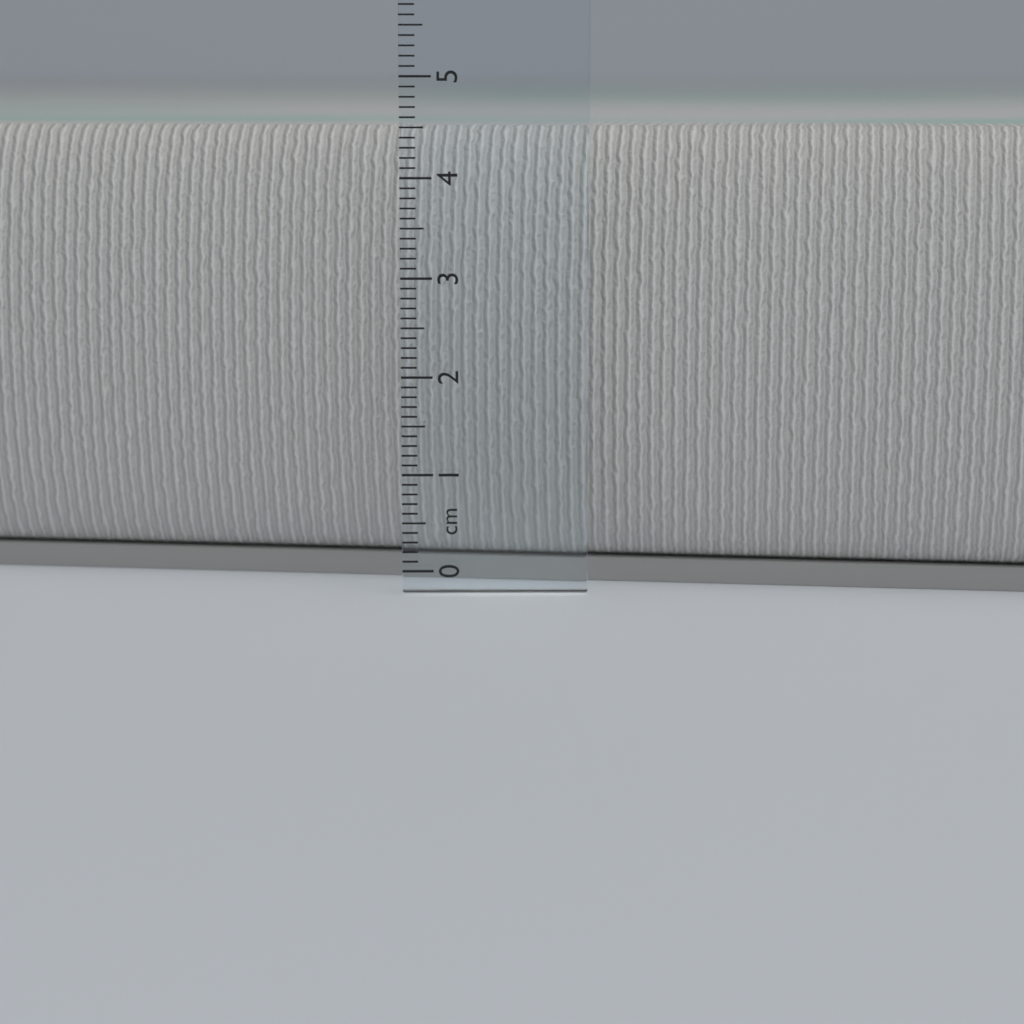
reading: 4.5 cm
